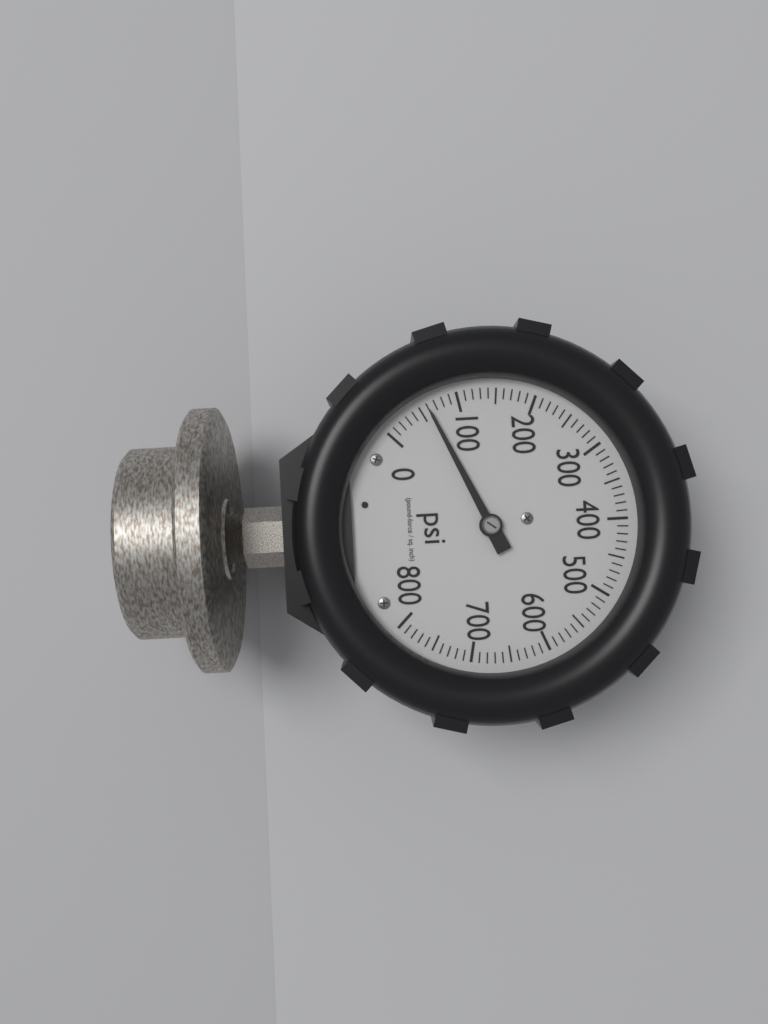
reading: 60 psi
